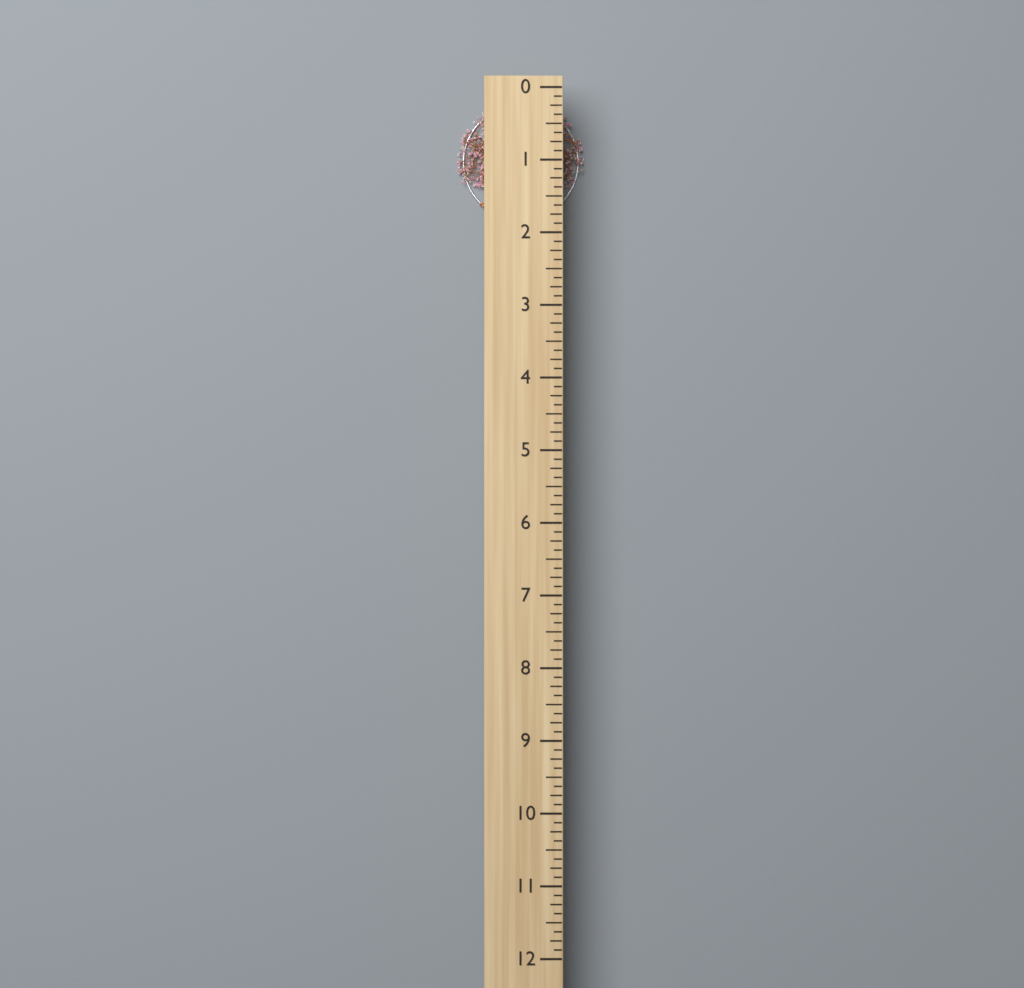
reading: 1.750 (no unit)
